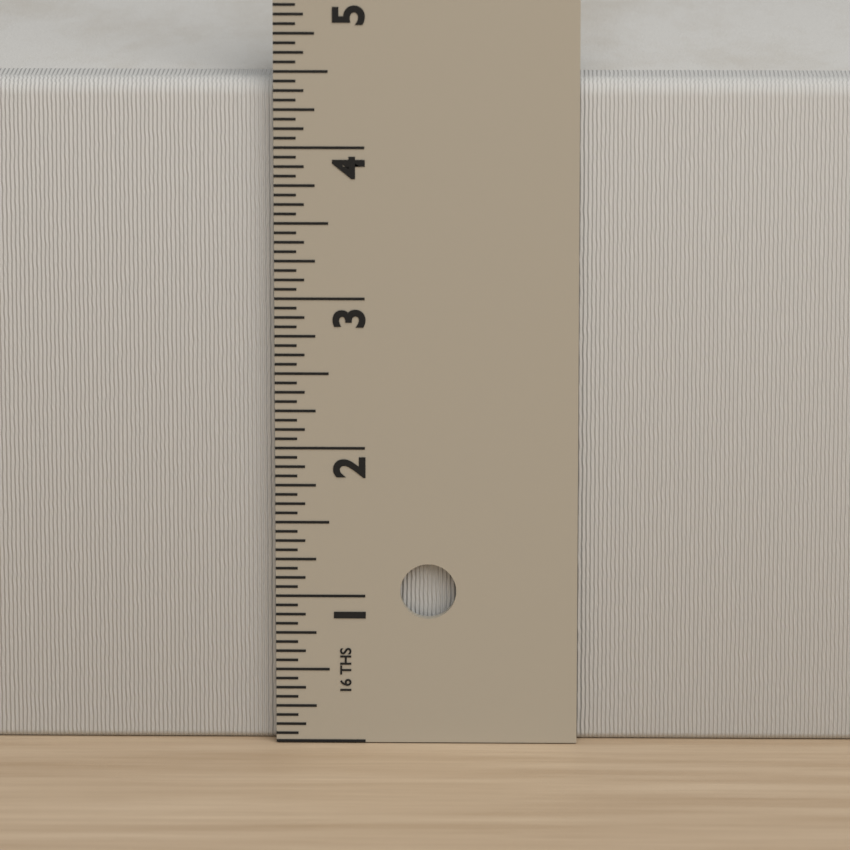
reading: 4.4375 in
